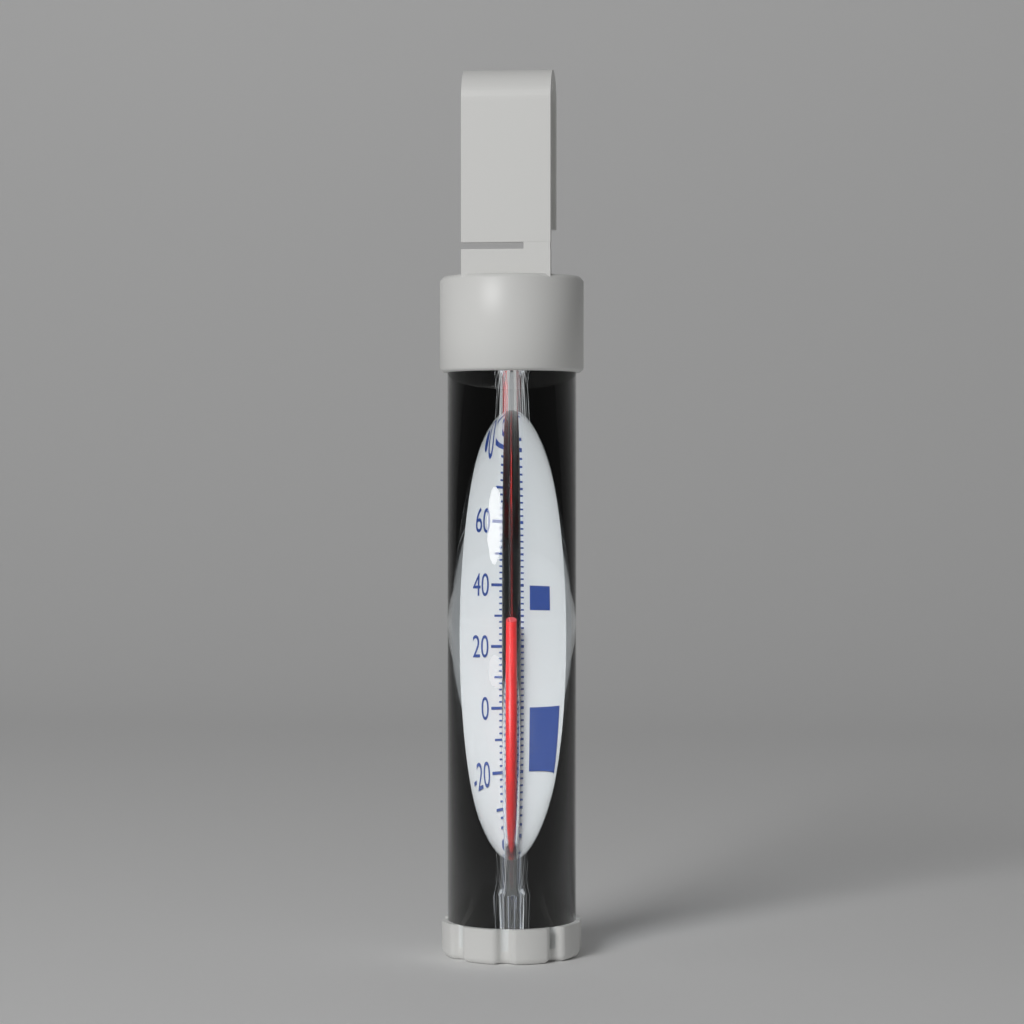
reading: 28 °F
